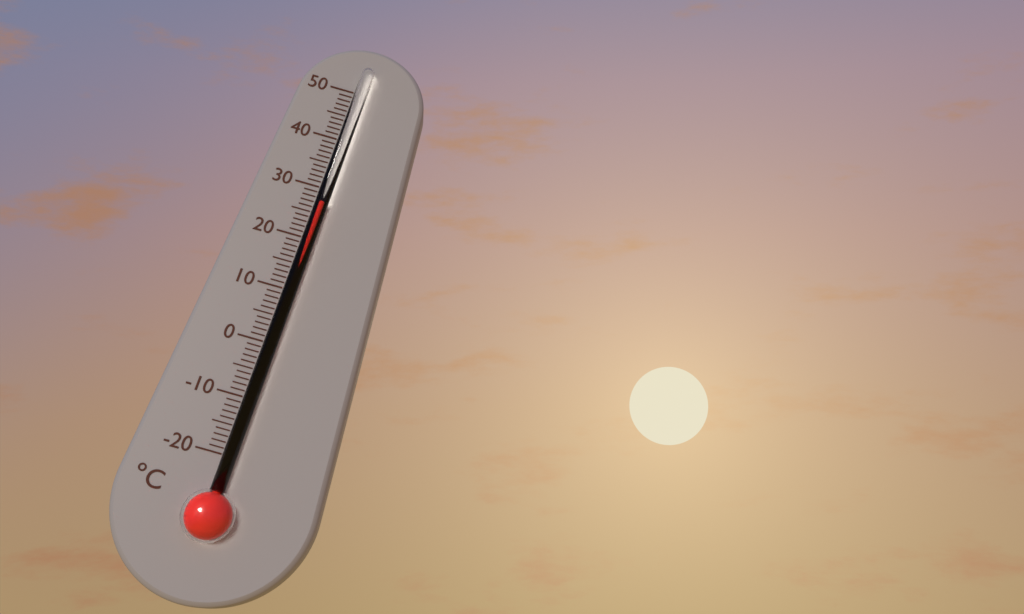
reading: 27 °C
